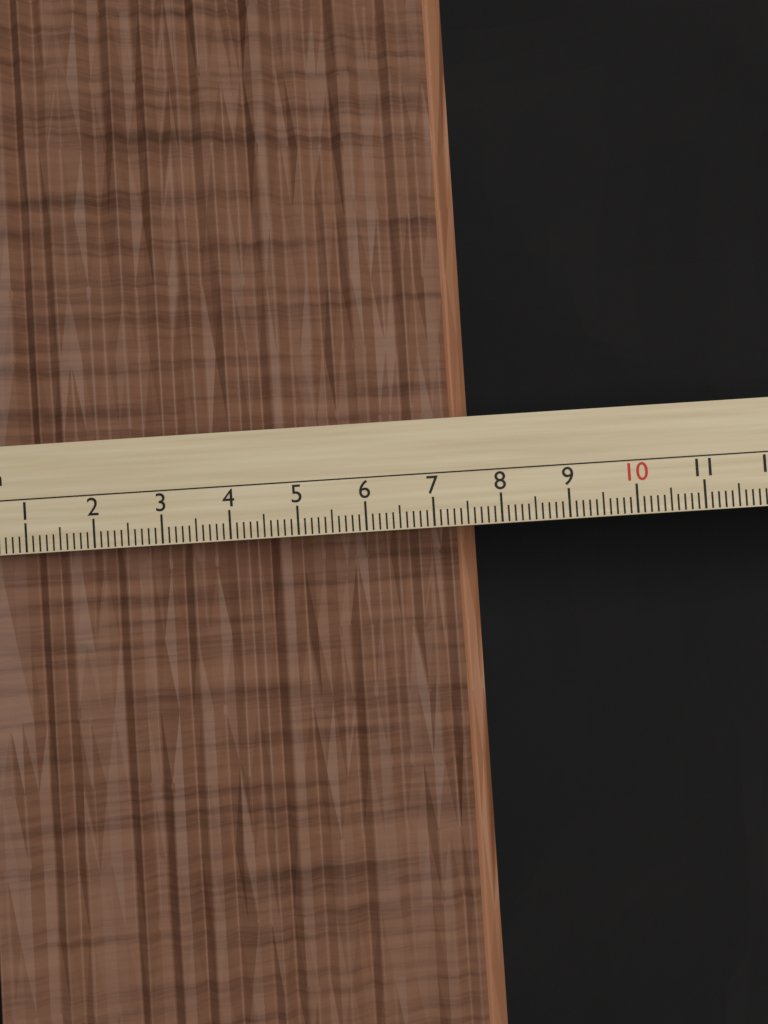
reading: 7.7 cm
